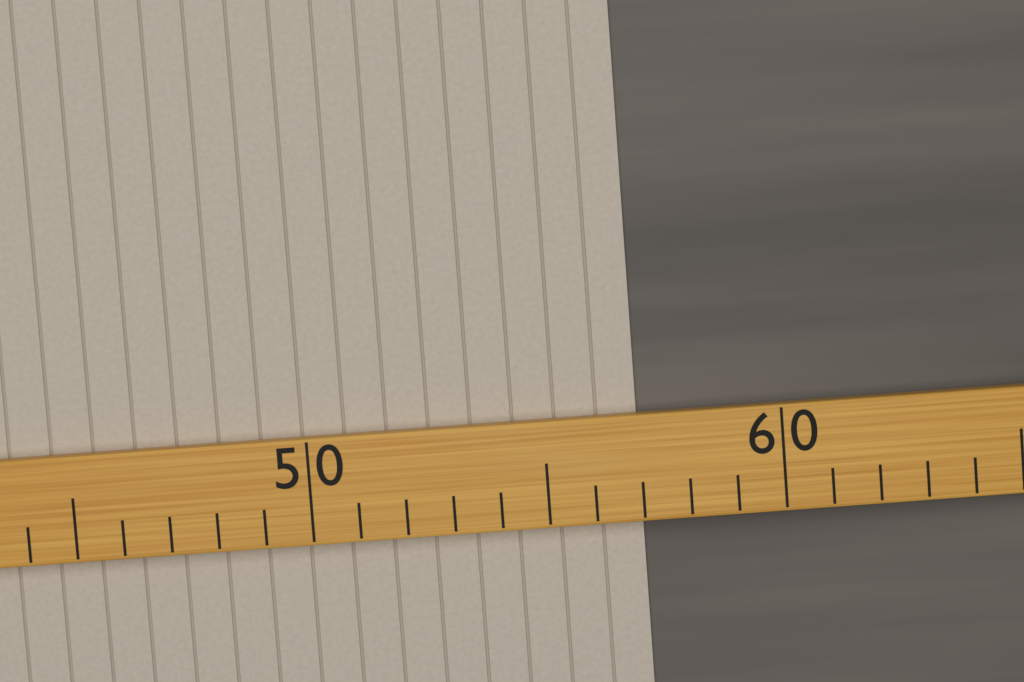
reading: 57 (no unit)
